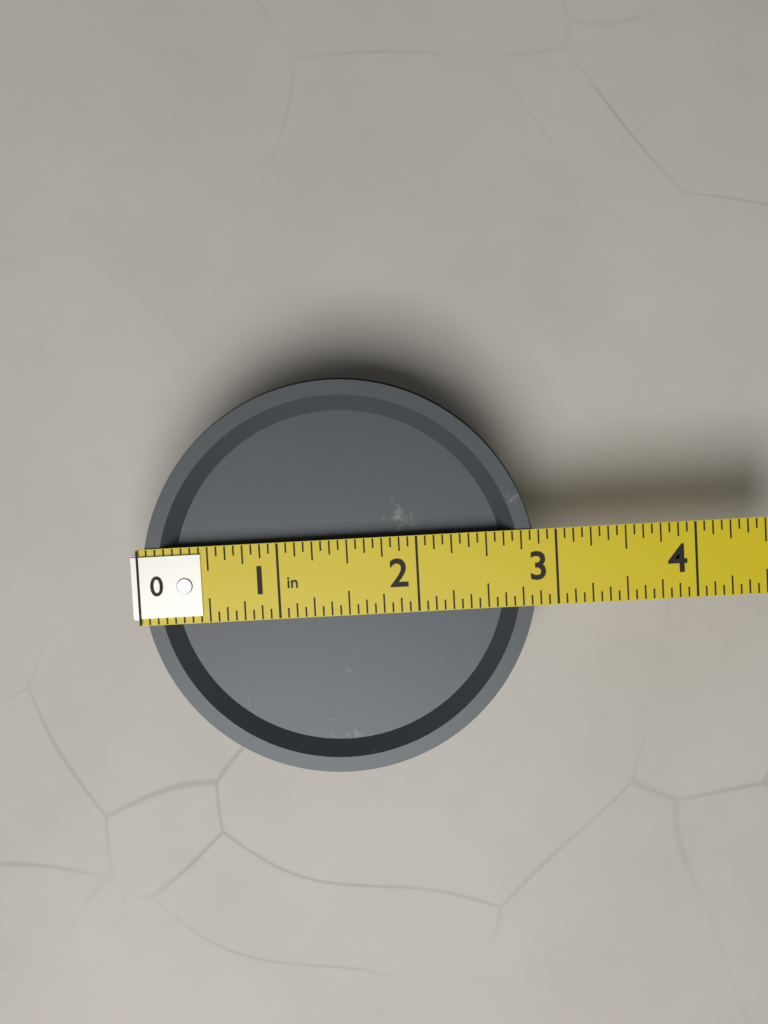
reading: 2.8750 in
